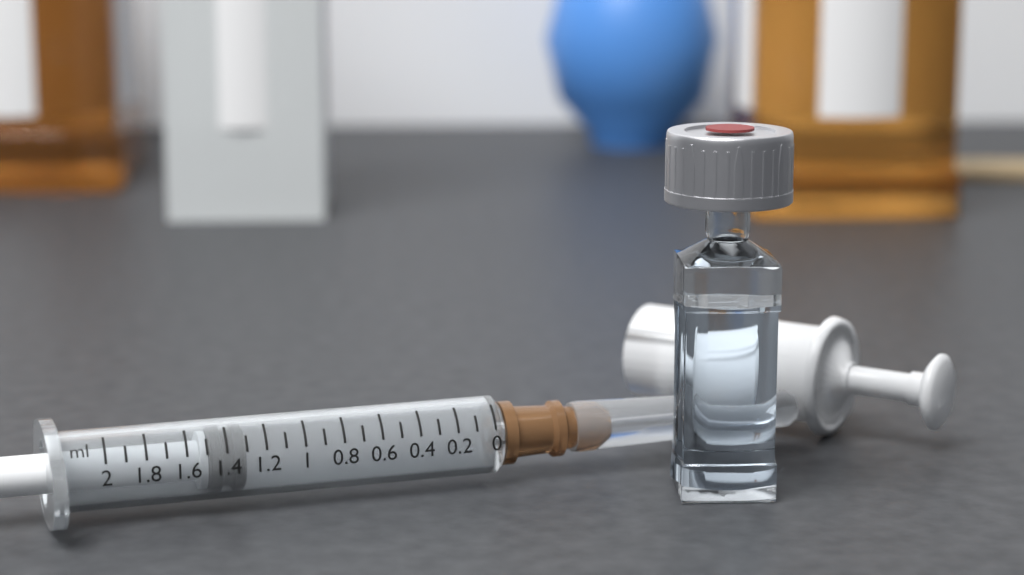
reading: 1.3 ml
